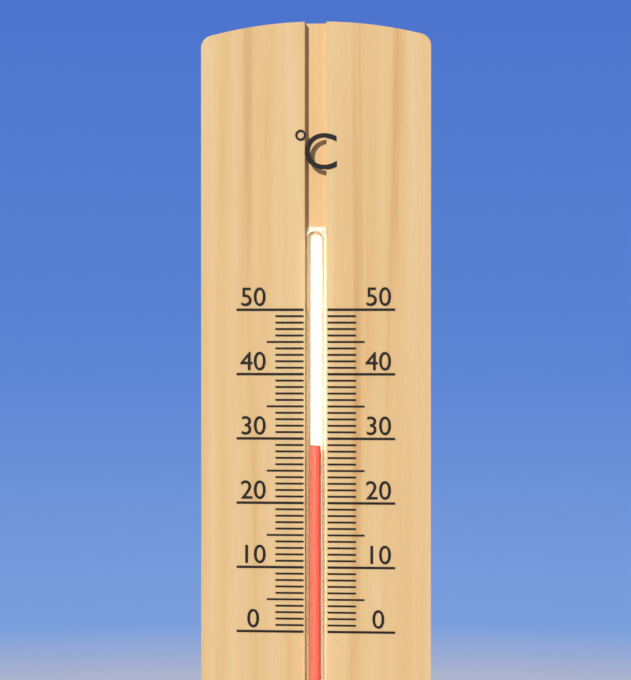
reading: 29 °C
